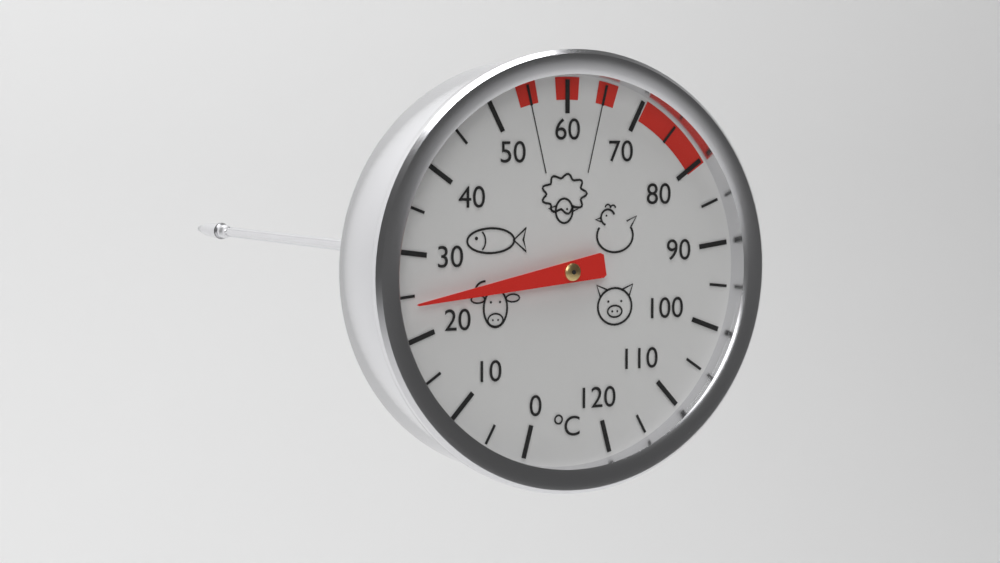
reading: 24 °C
